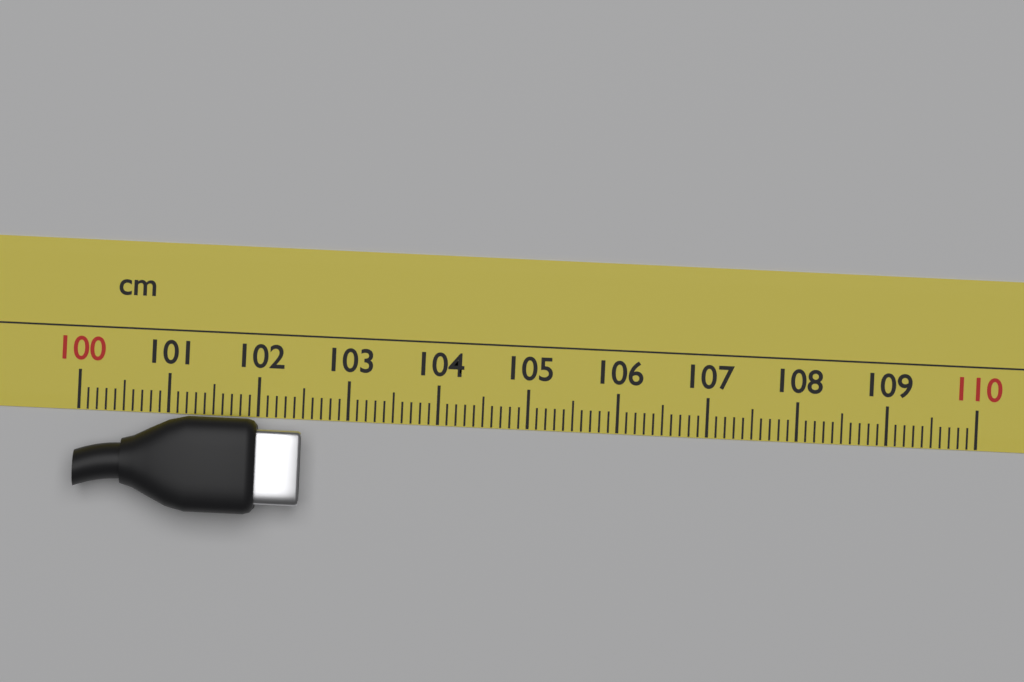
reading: 102.5 cm
